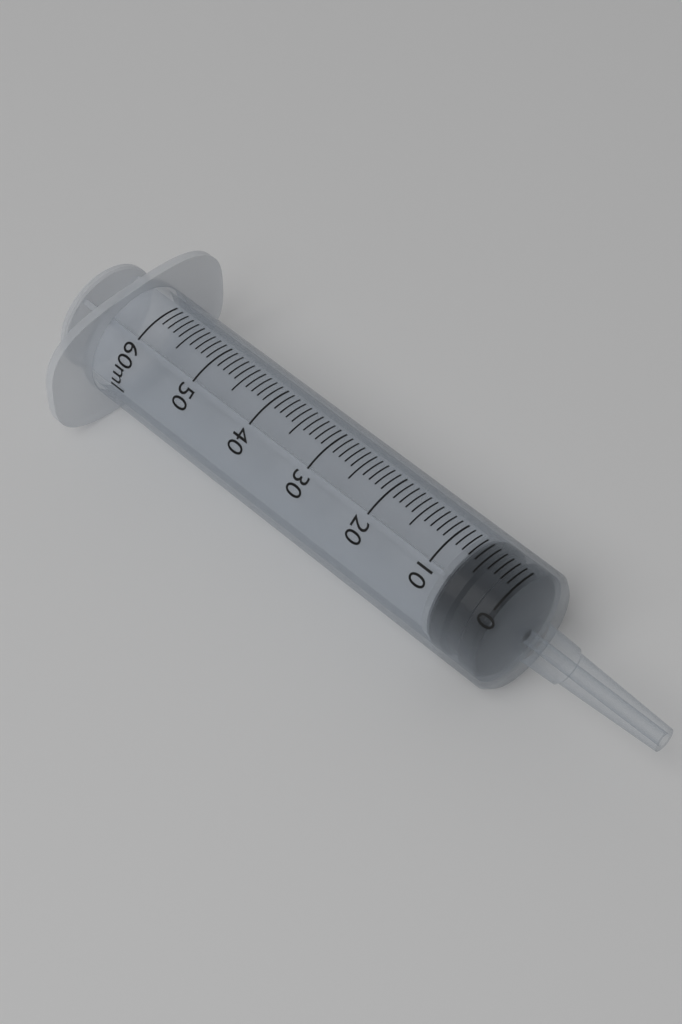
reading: 0 ml
